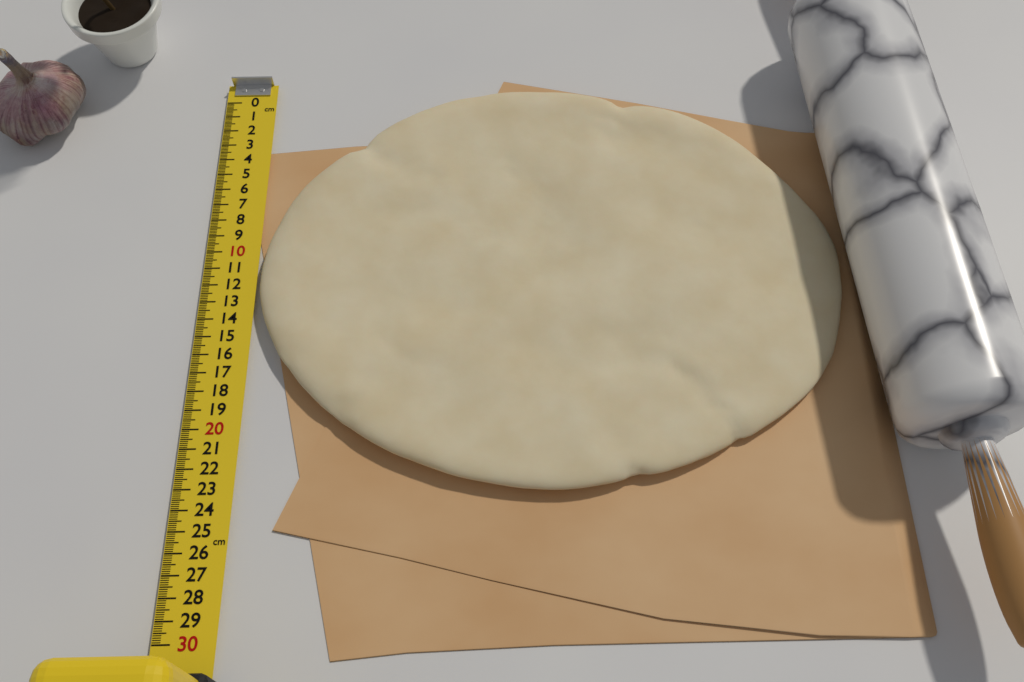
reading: 23.5 cm
